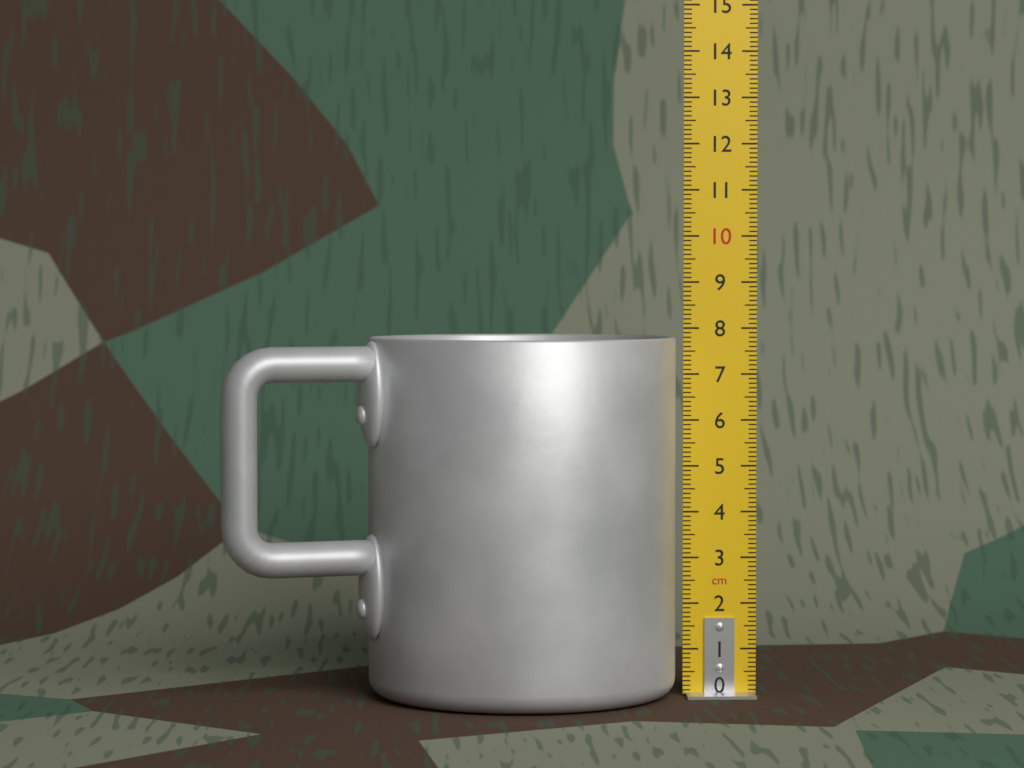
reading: 7.8 cm
